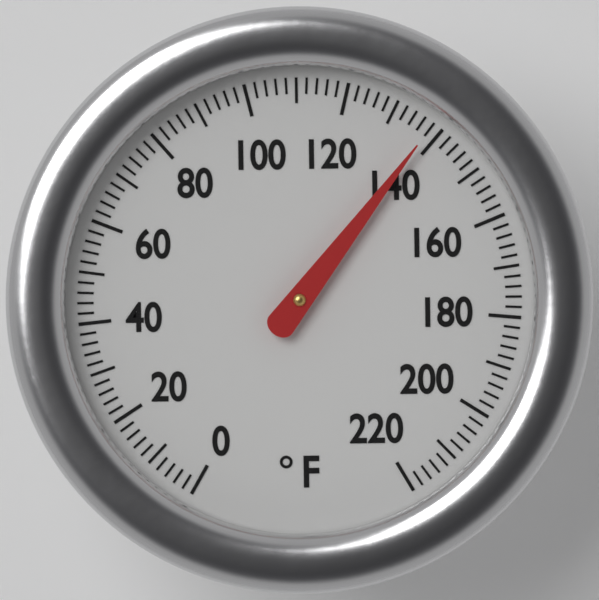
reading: 138 °F
